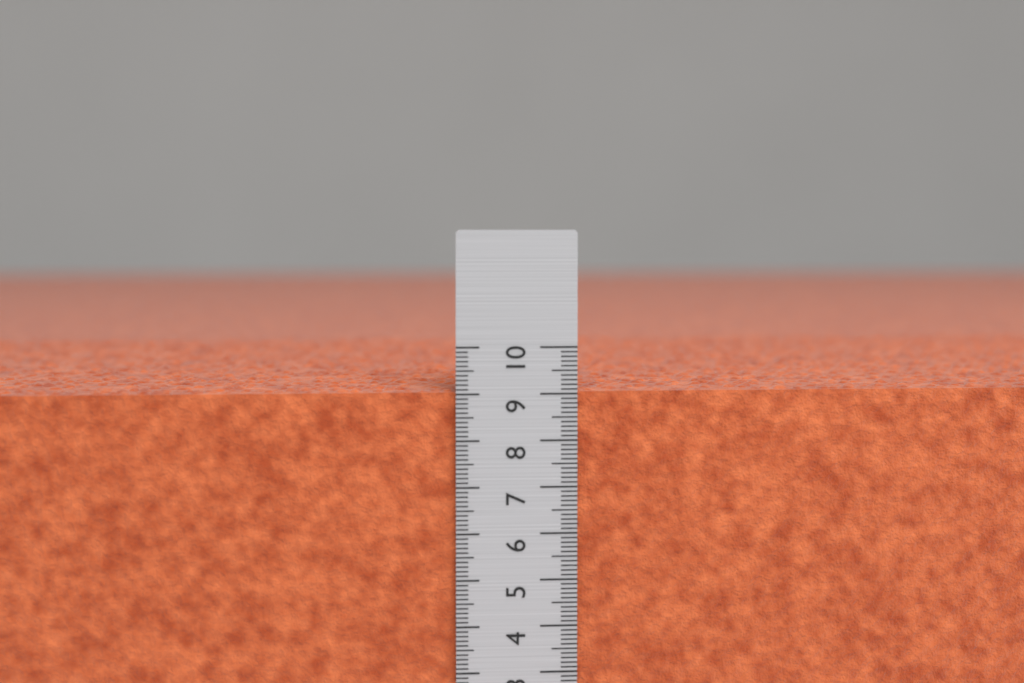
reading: 9.1 cm
